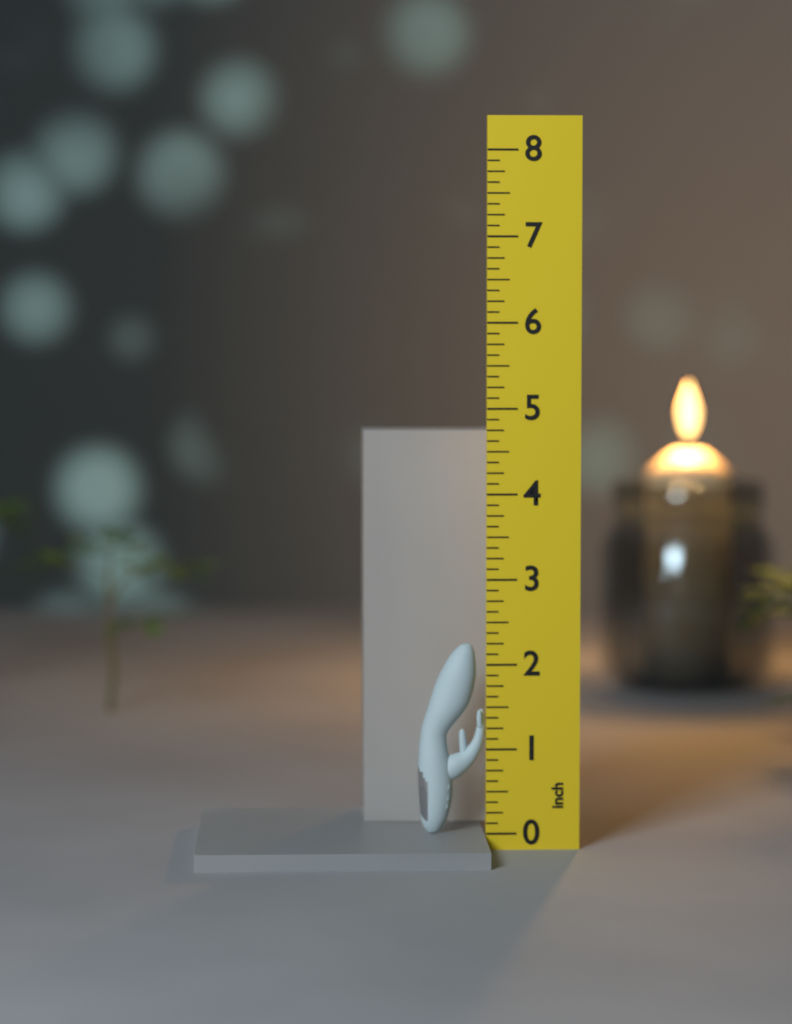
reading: 2.250 inch
